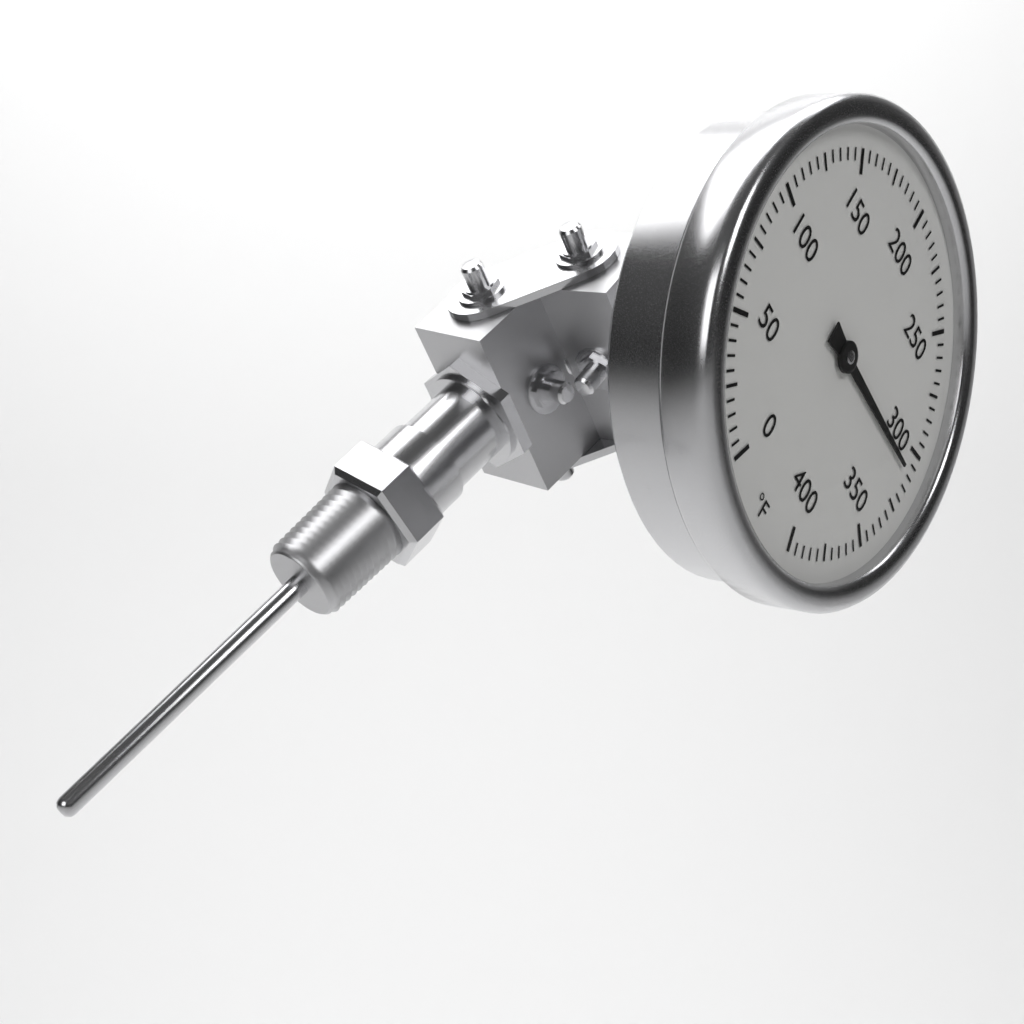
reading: 310 °F
